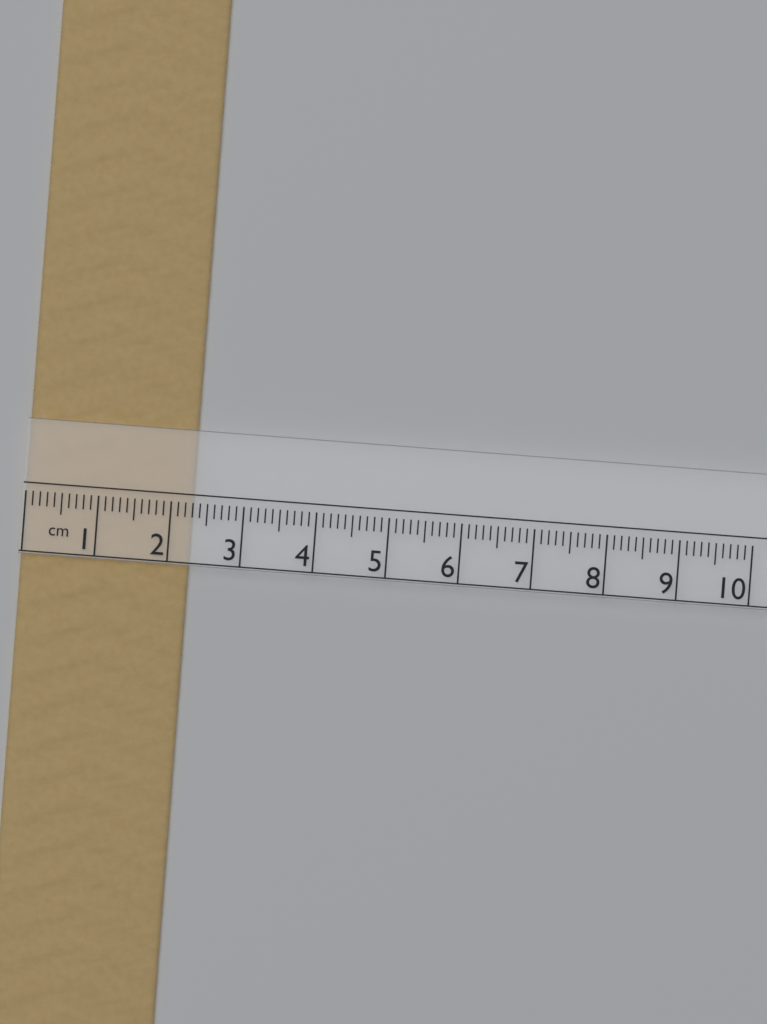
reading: 2.3 cm
